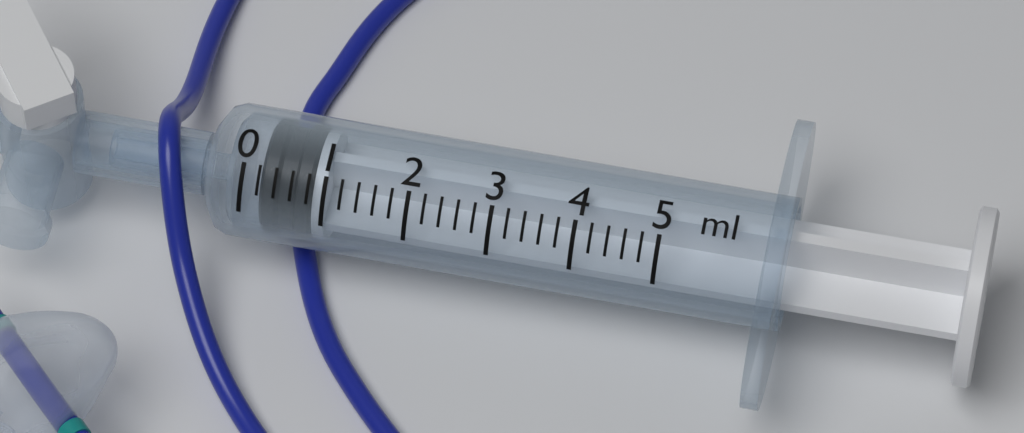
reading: 0.2 ml
